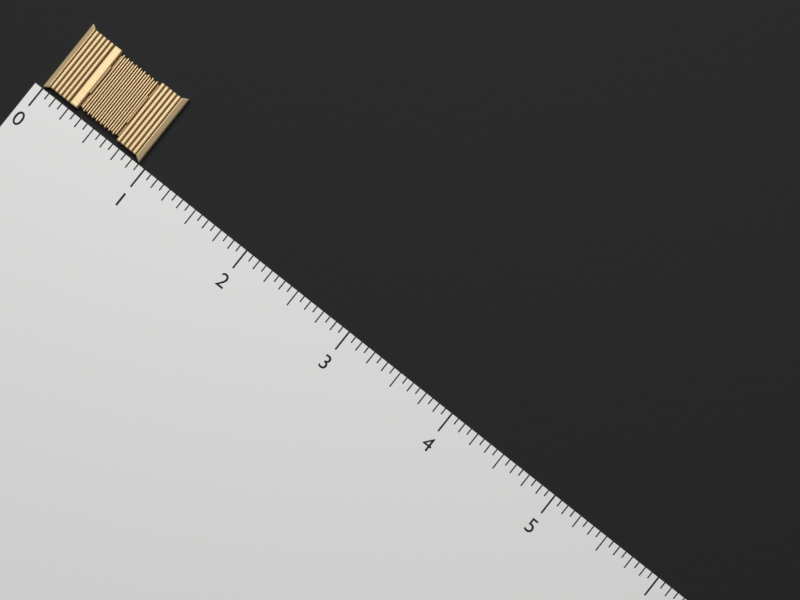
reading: 0.9375 (no unit)
